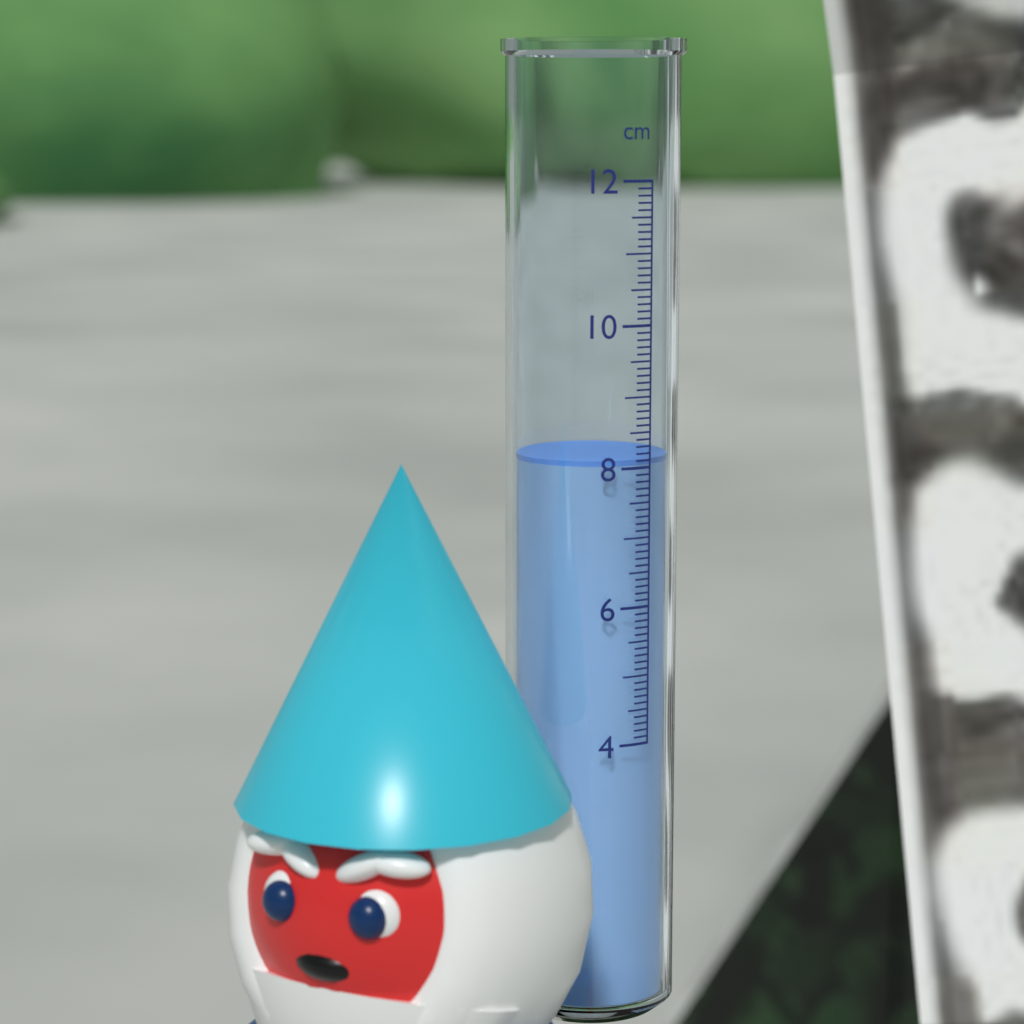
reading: 8.1 cm
